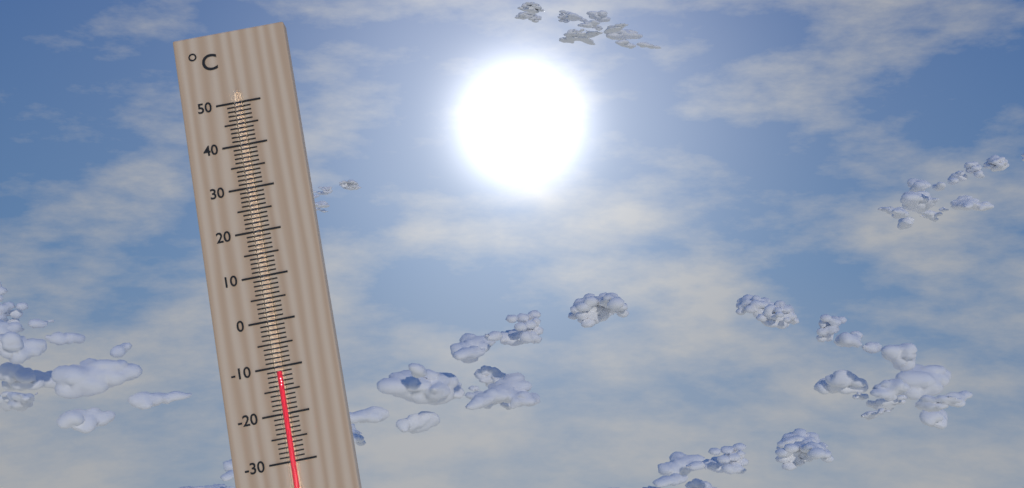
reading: -11 °C
